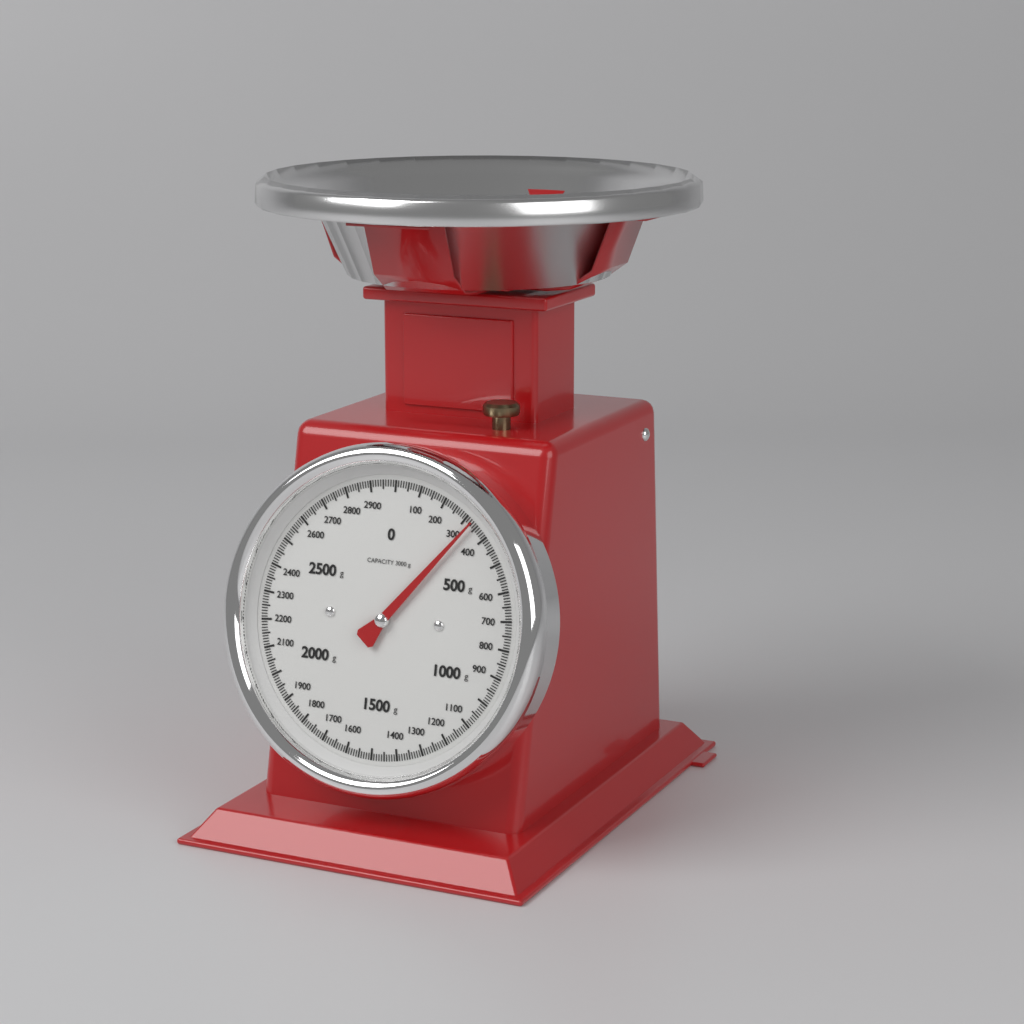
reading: 330 g
